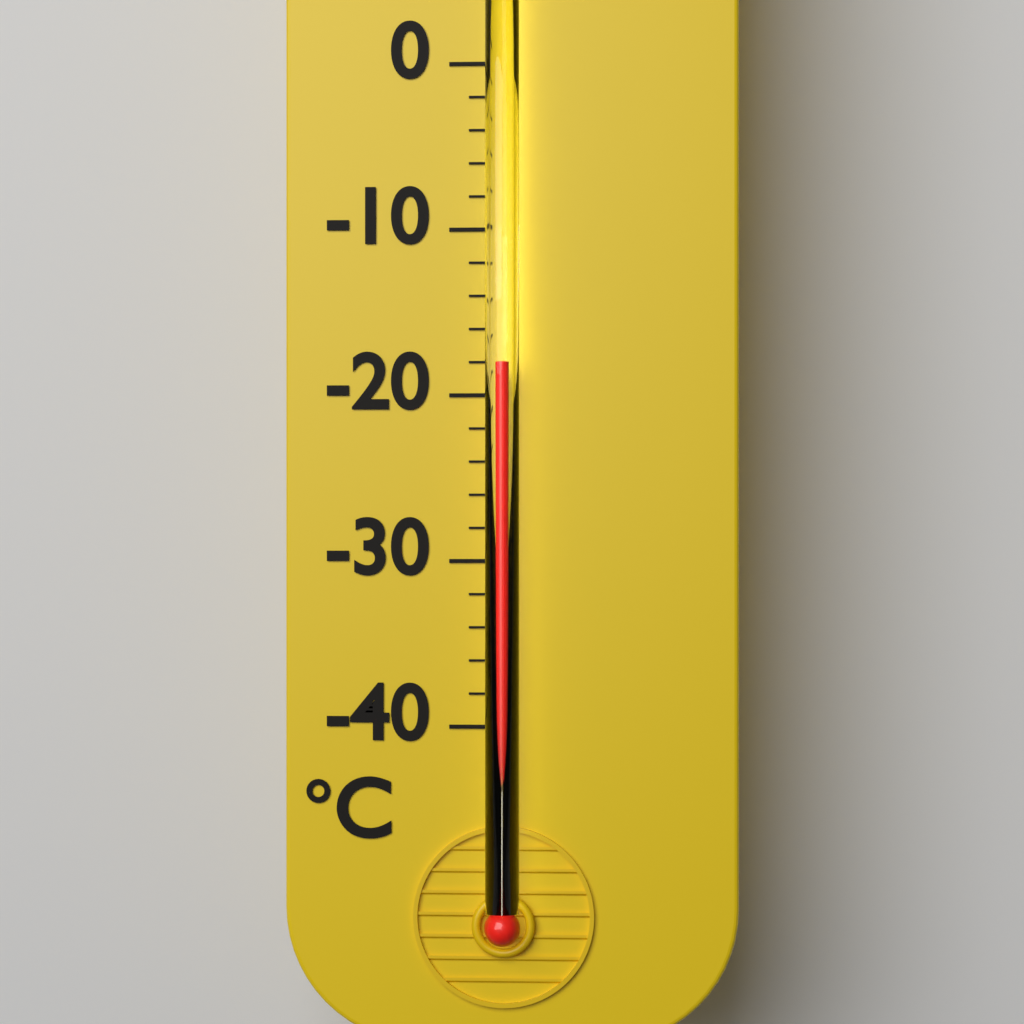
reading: -18 °C
